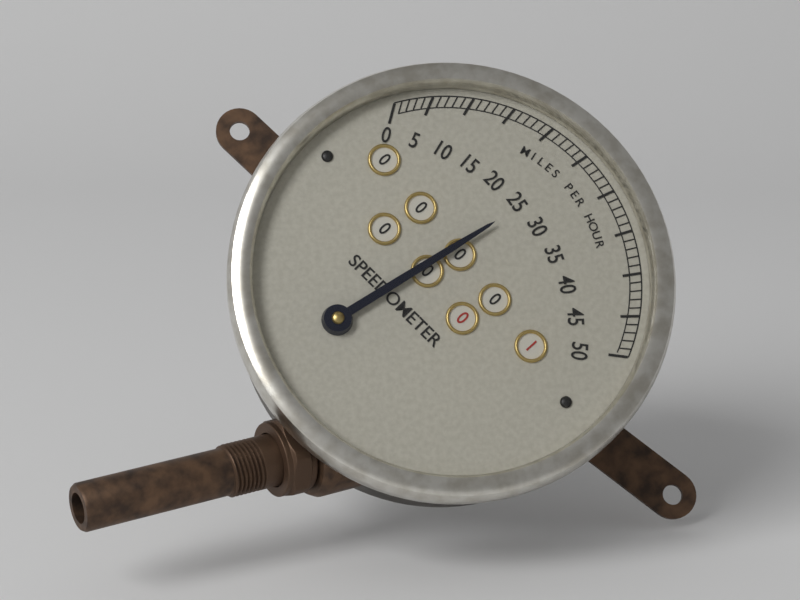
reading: 26 mph
